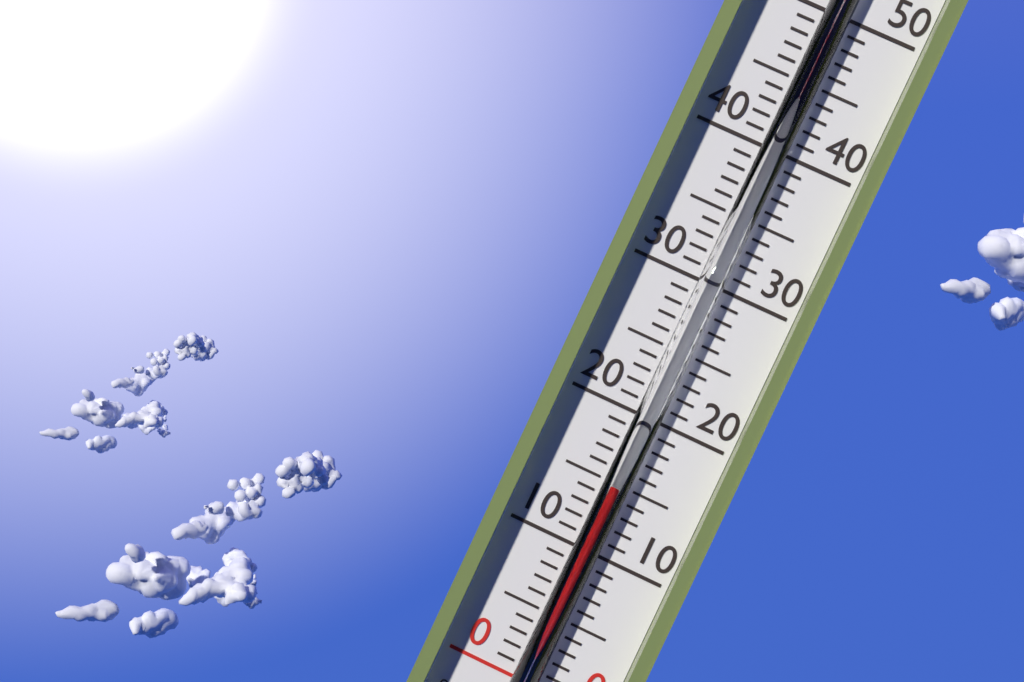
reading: 15 °C
